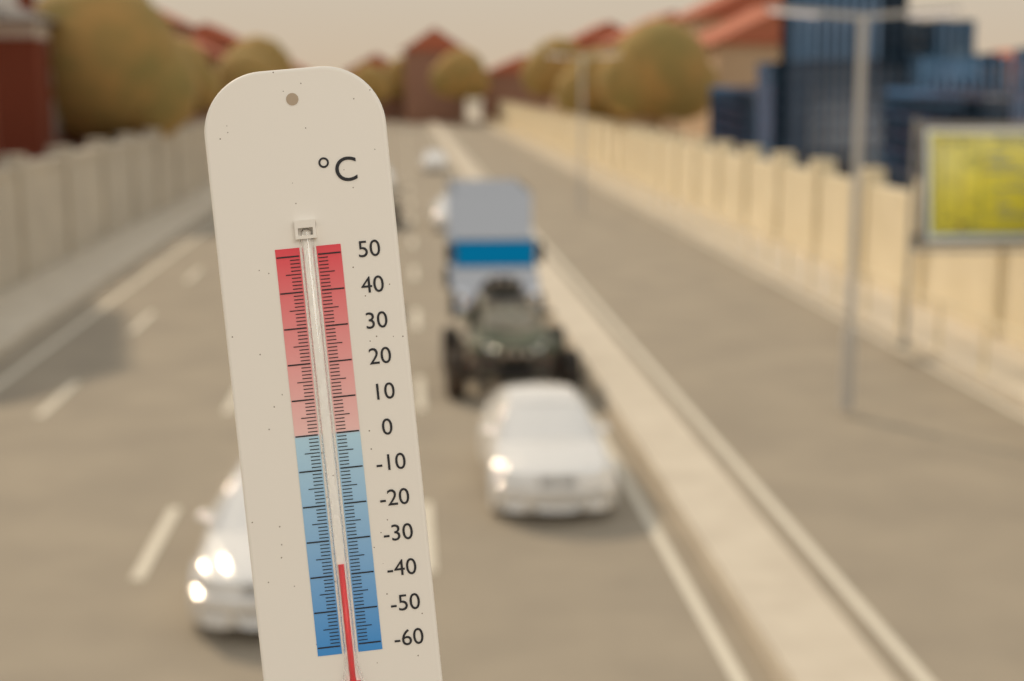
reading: -37 °C
